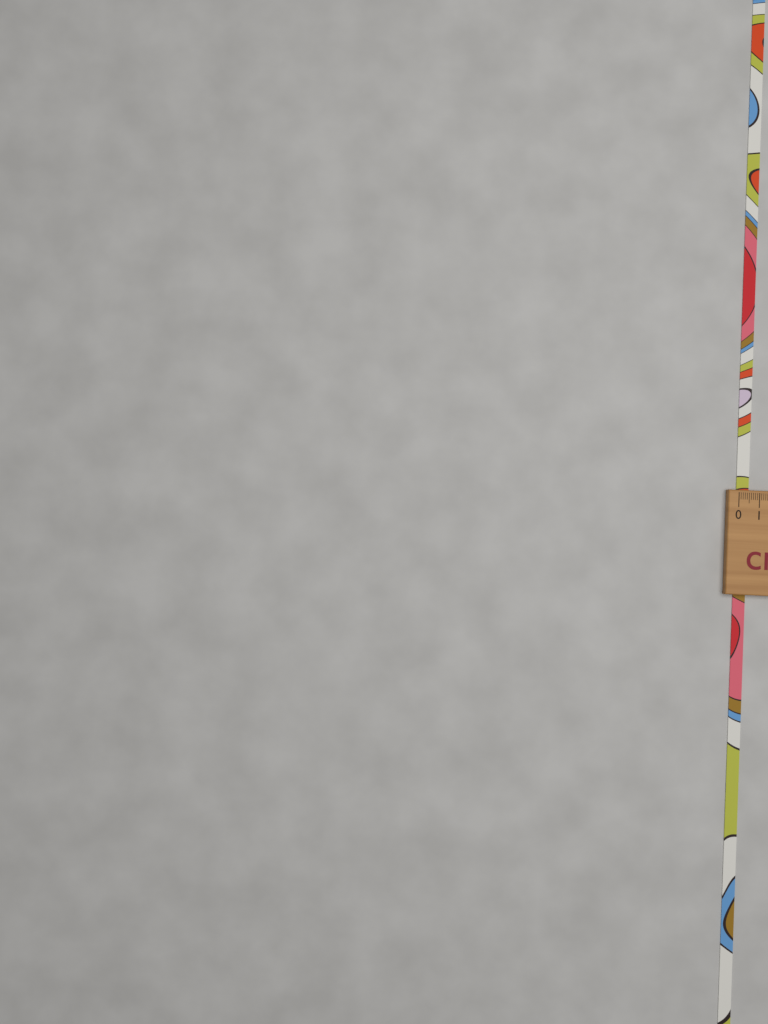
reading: 0.6 cm
